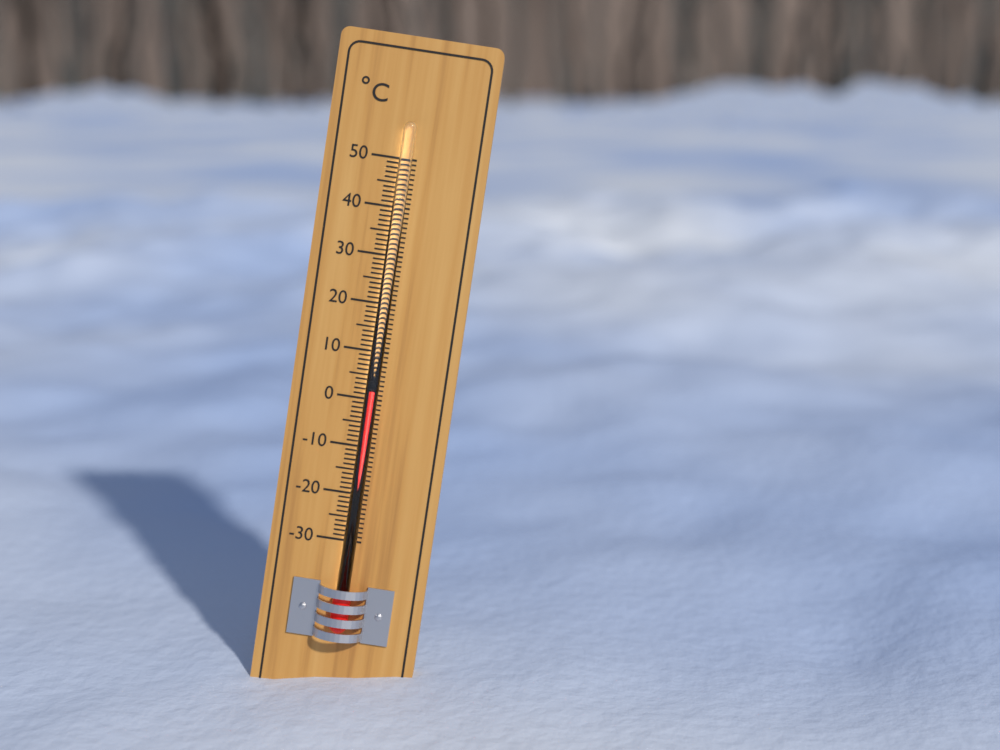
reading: 2 °C
